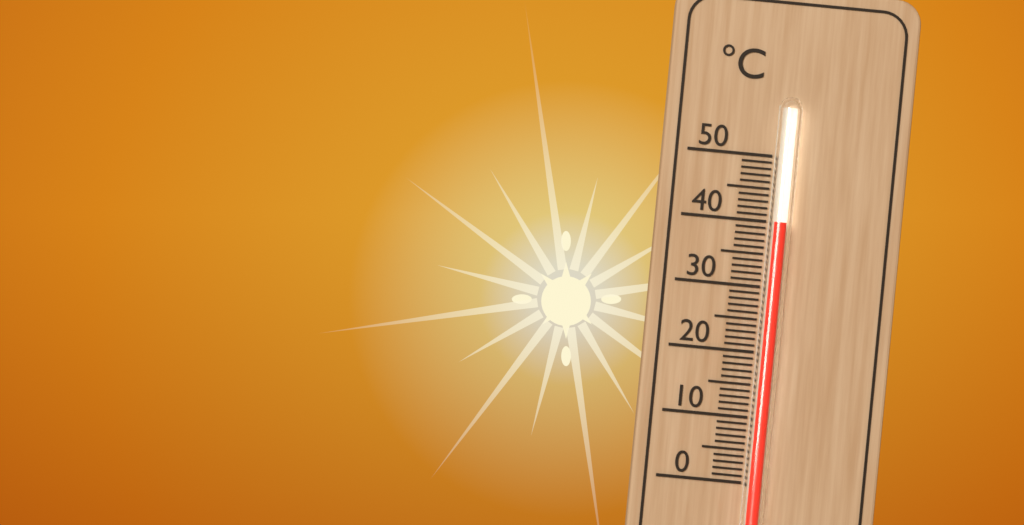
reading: 40 °C
